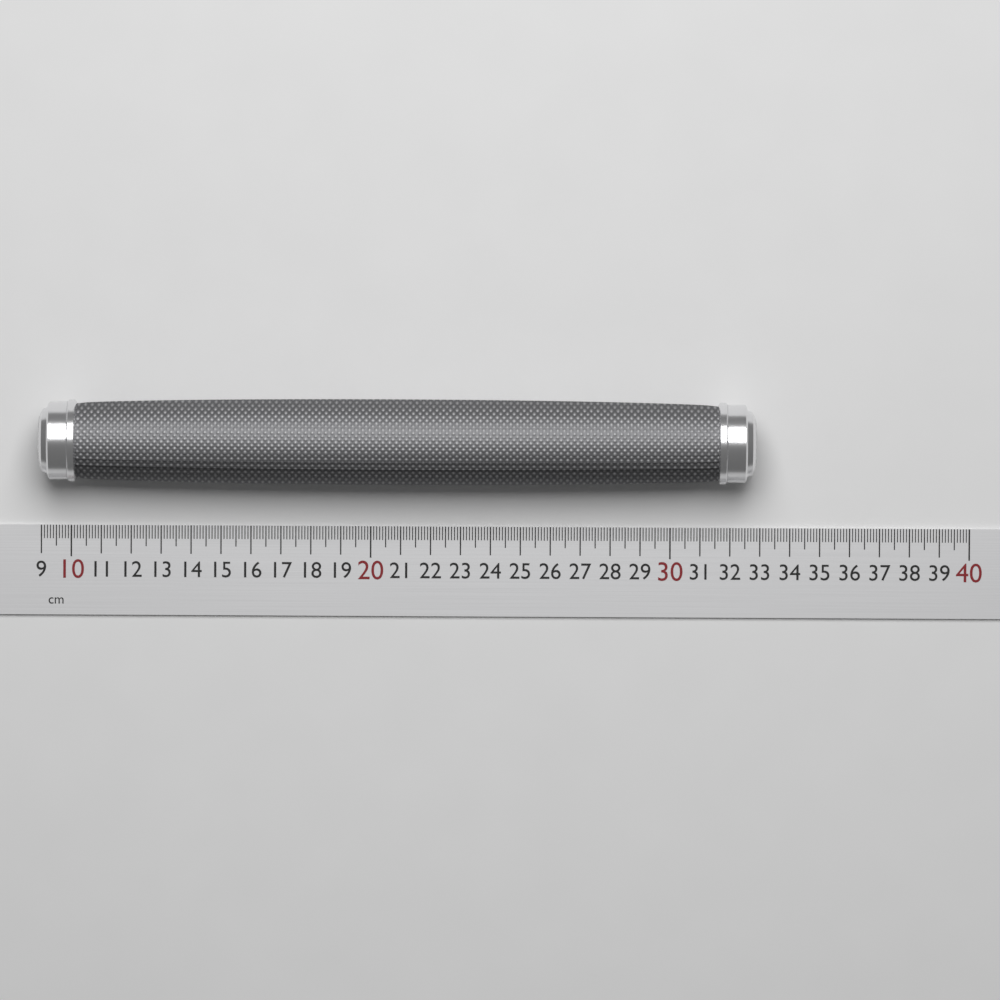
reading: 32.8 cm
